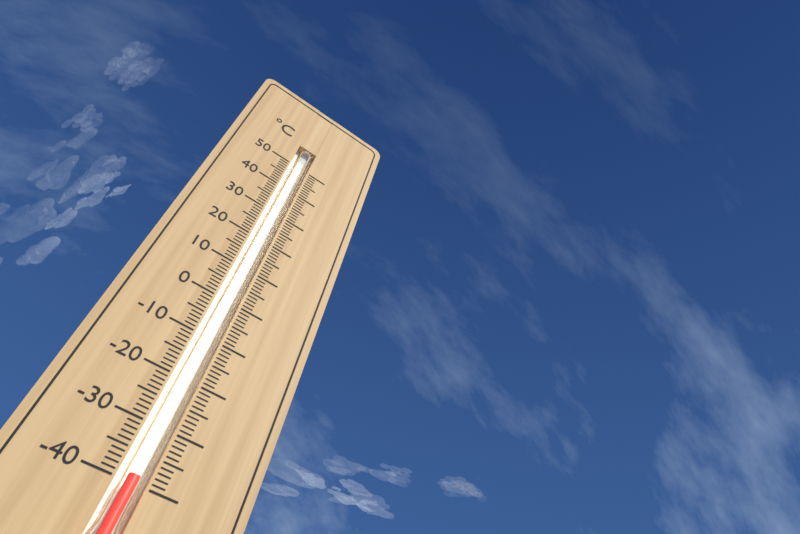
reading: -39 °C
